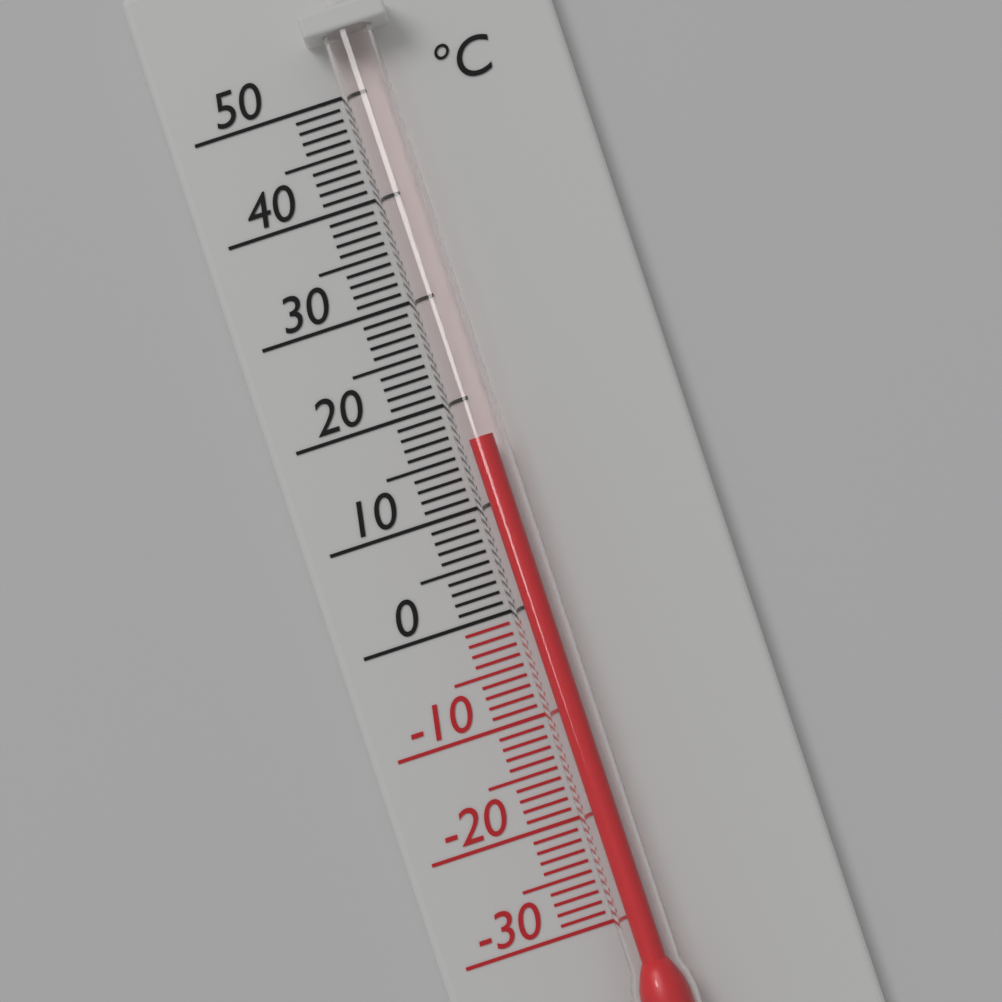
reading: 16 °C
